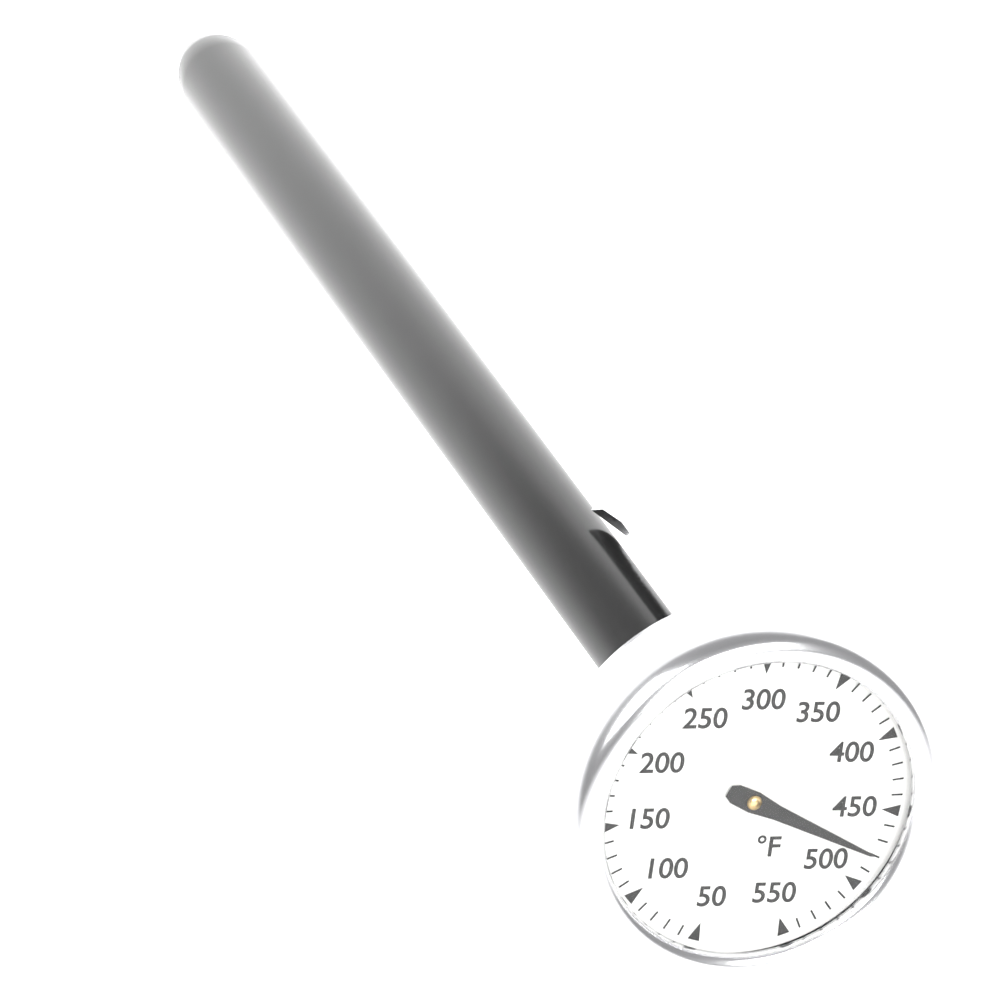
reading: 480 °F
